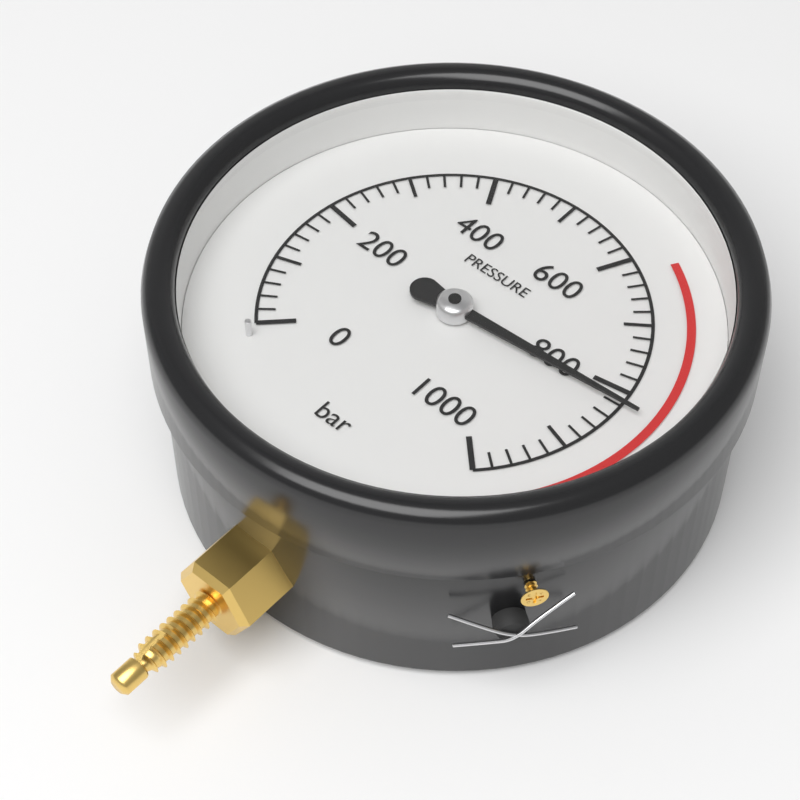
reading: 820 bar
